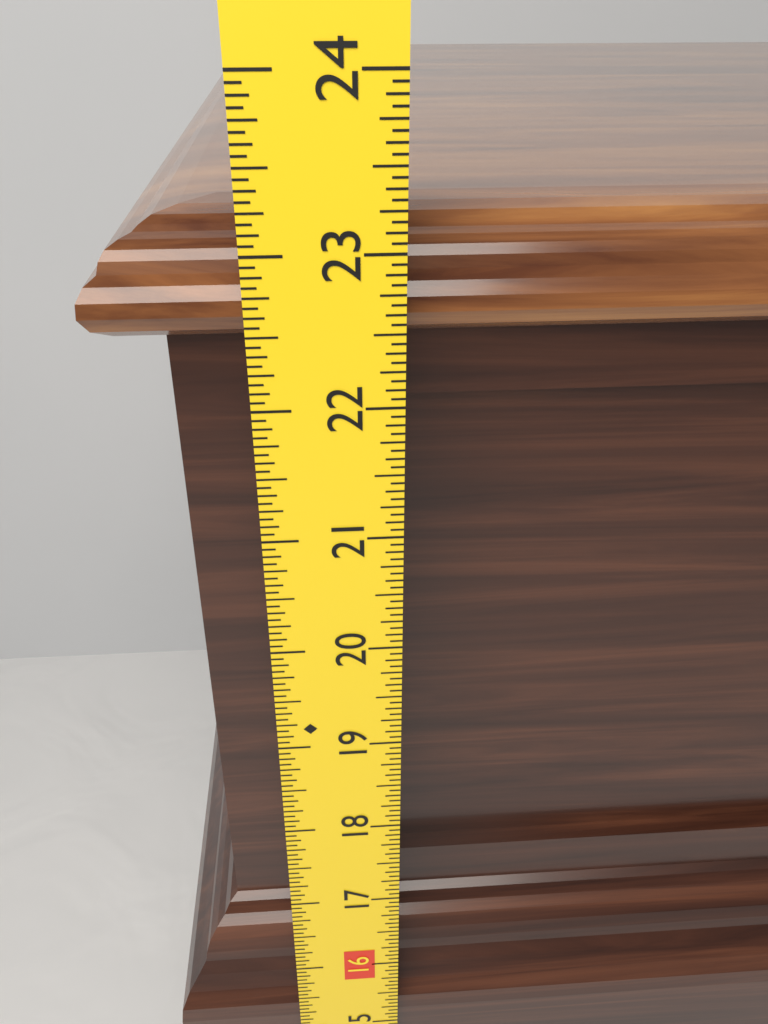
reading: 23.1250 in
